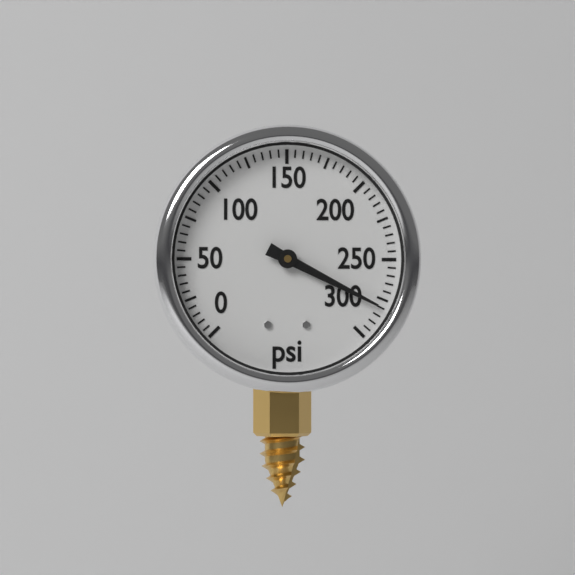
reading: 280 psi
